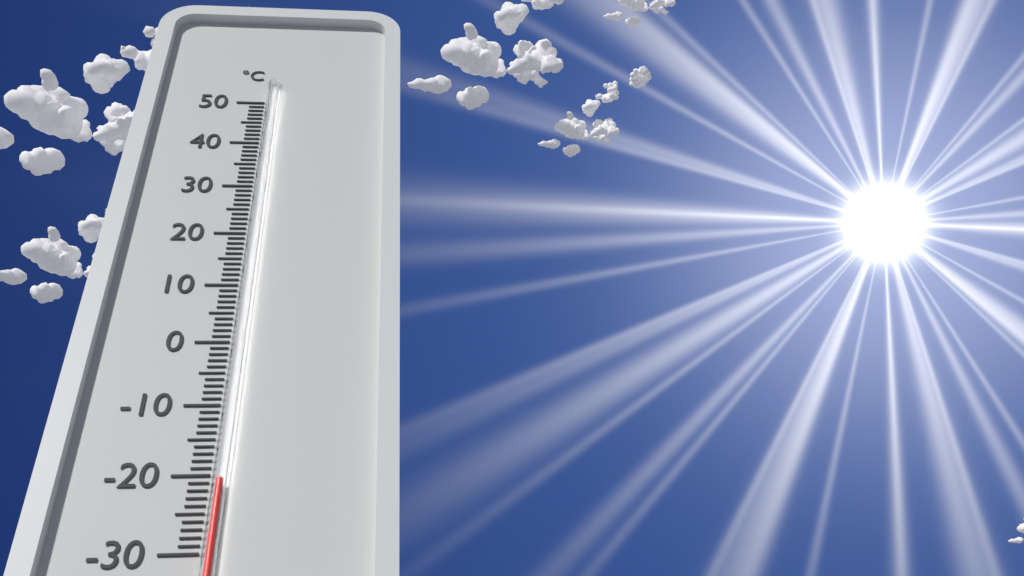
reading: -21 °C
